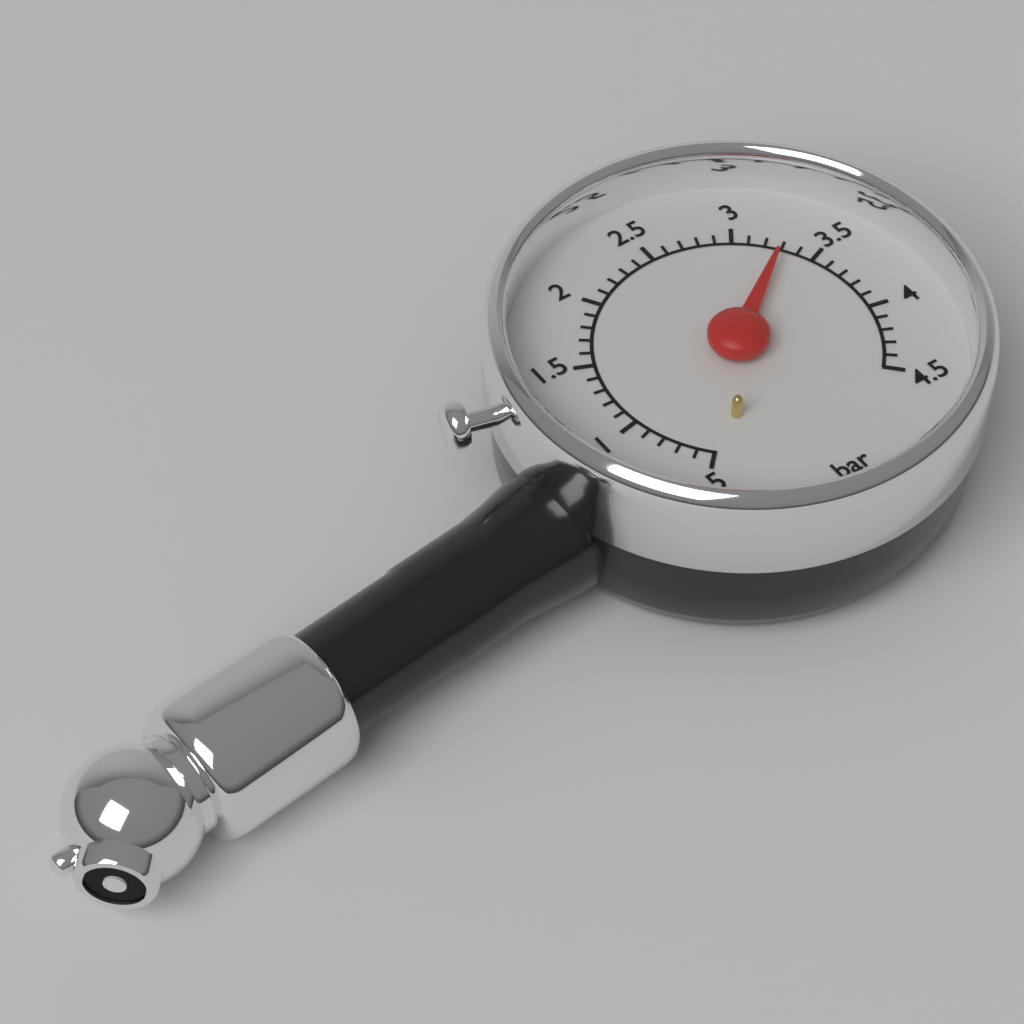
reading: 3.3 bar
